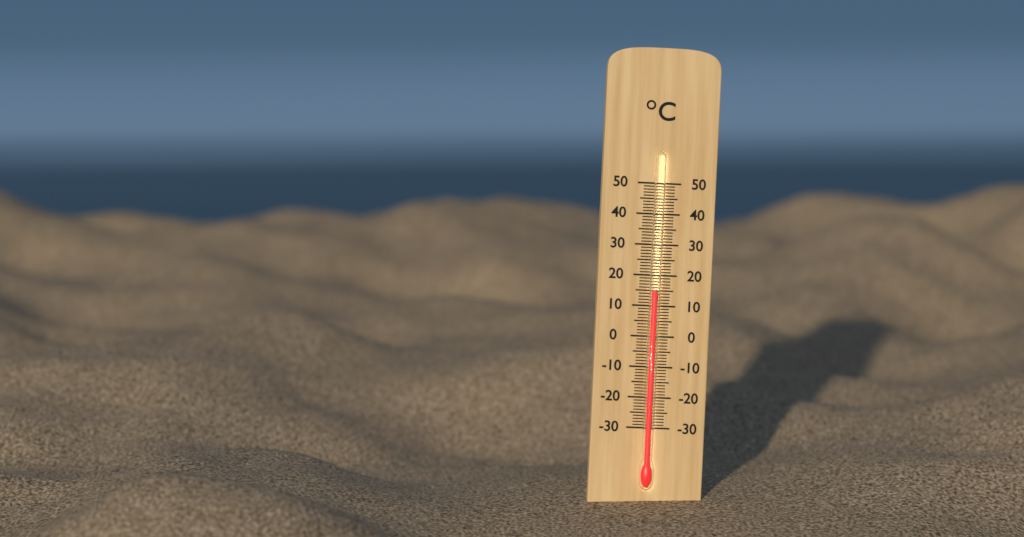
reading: 15 °C
